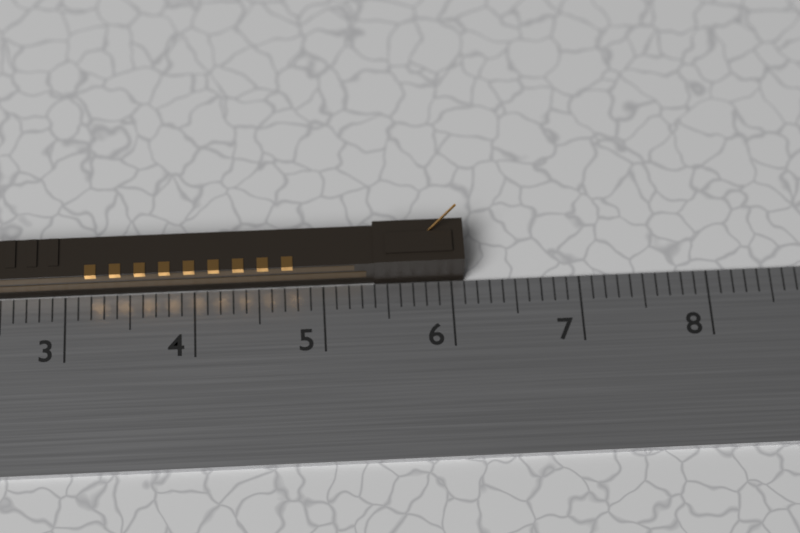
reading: 6.1 cm
